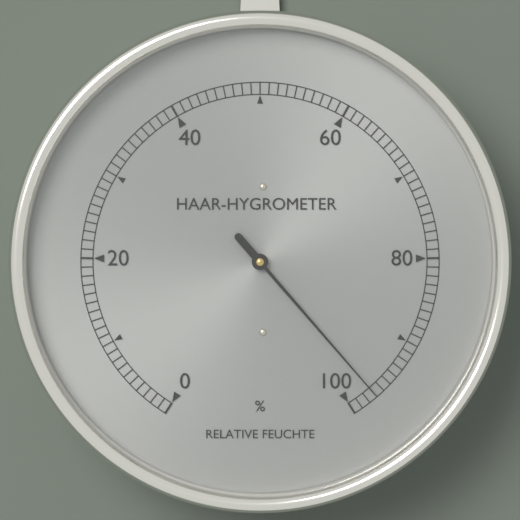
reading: 97 %
